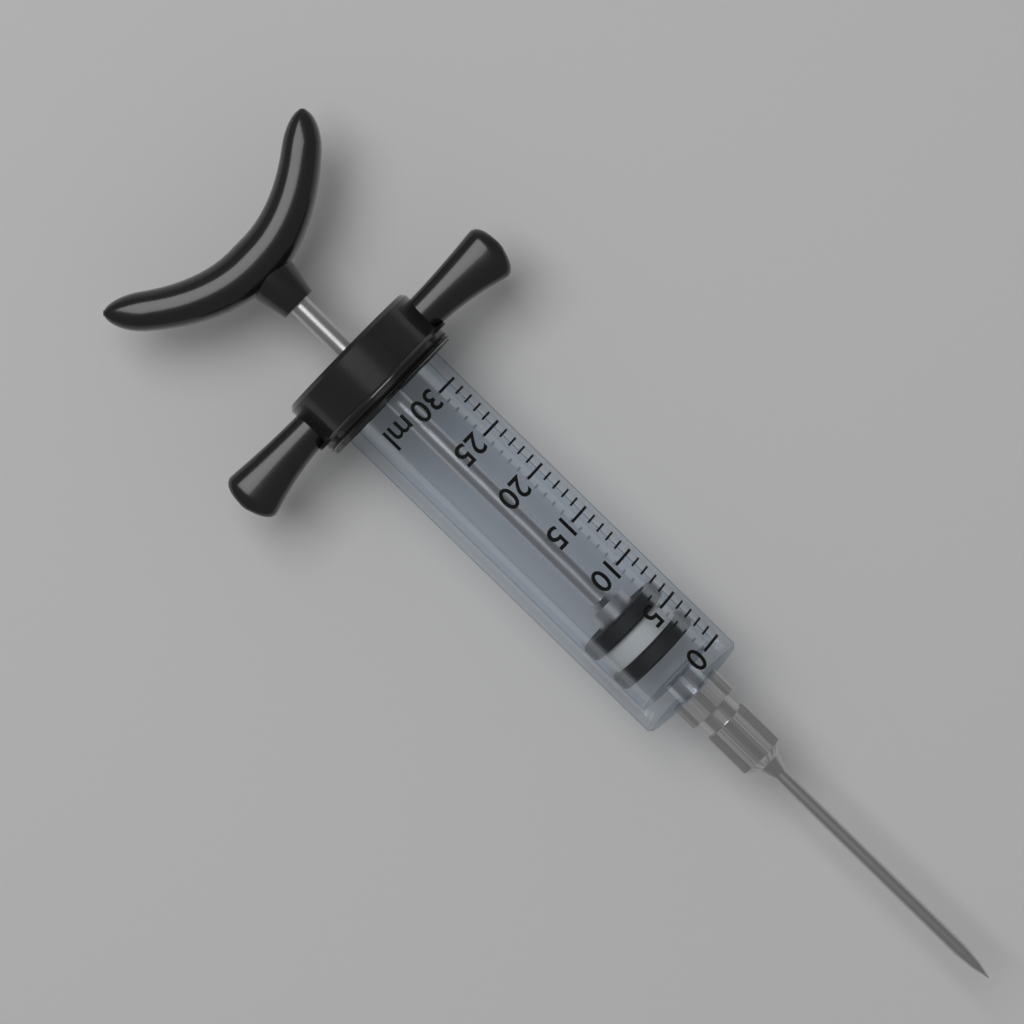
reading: 2 ml
